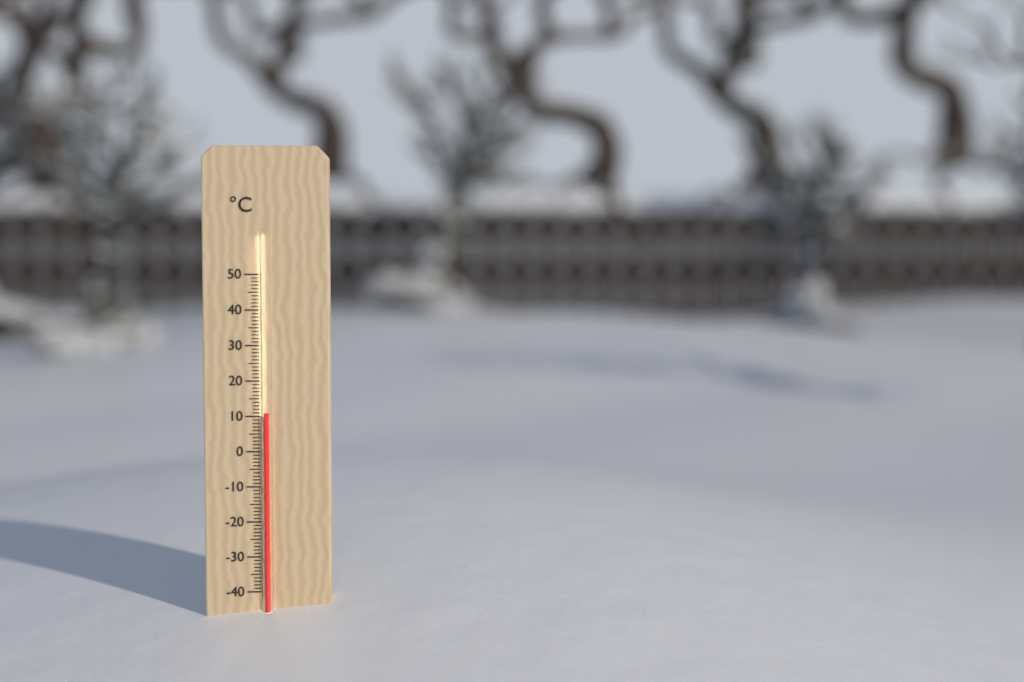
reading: 11 °C
